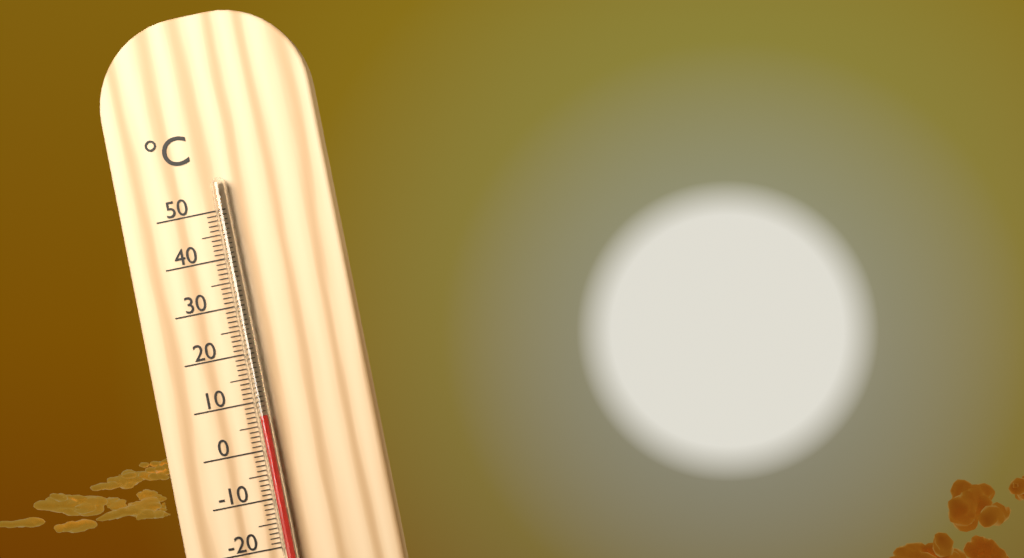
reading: 7 °C
